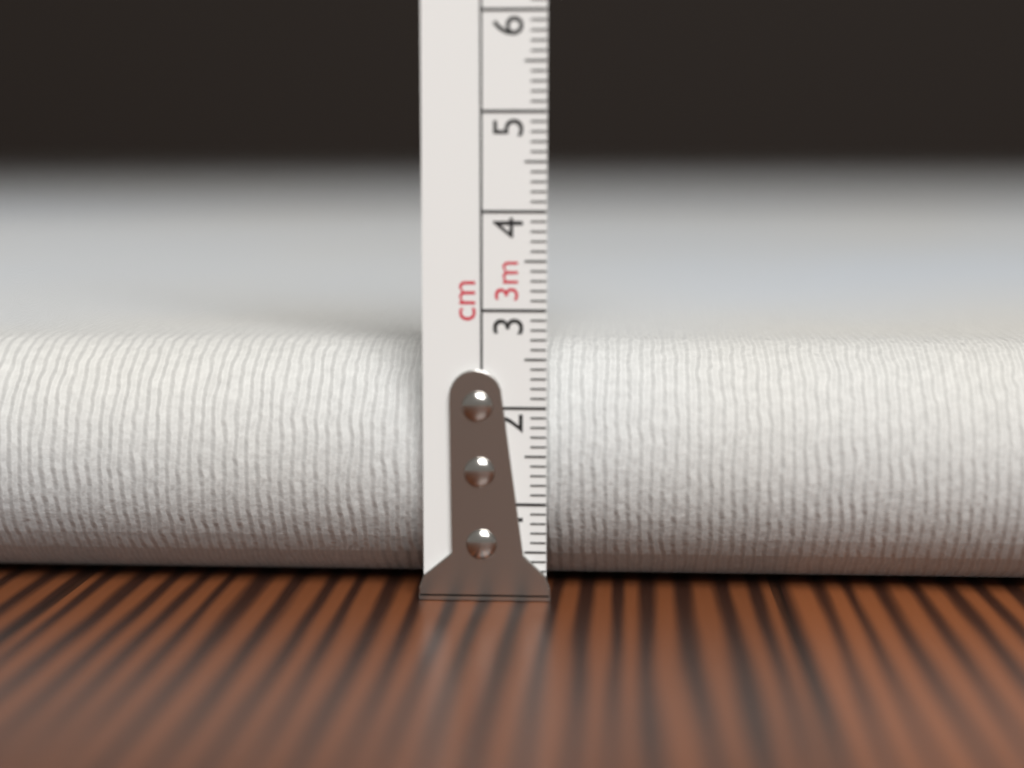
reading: 2.6 cm
